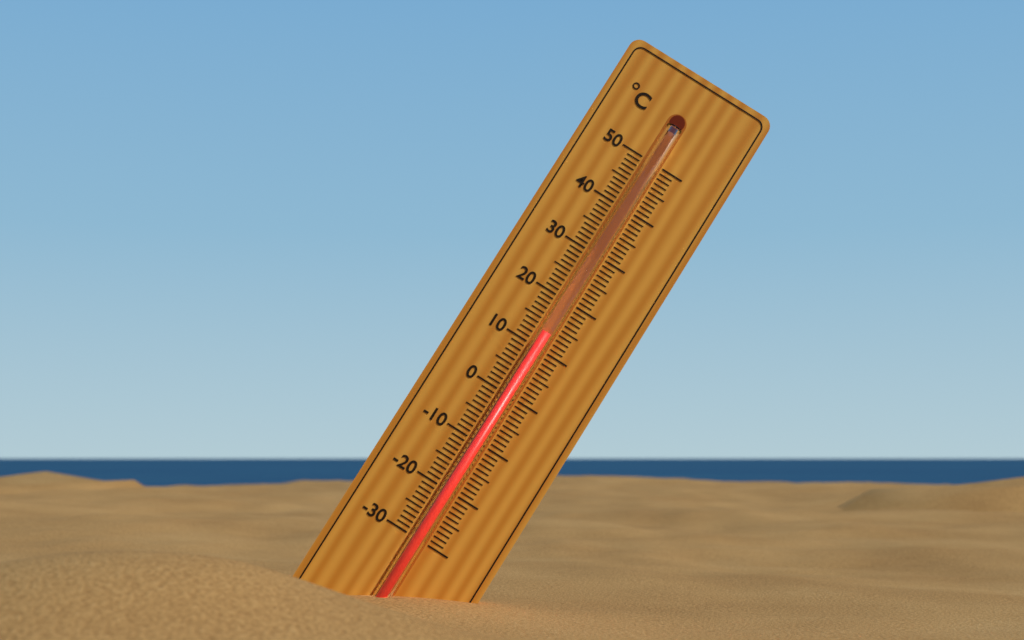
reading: 13 °C
